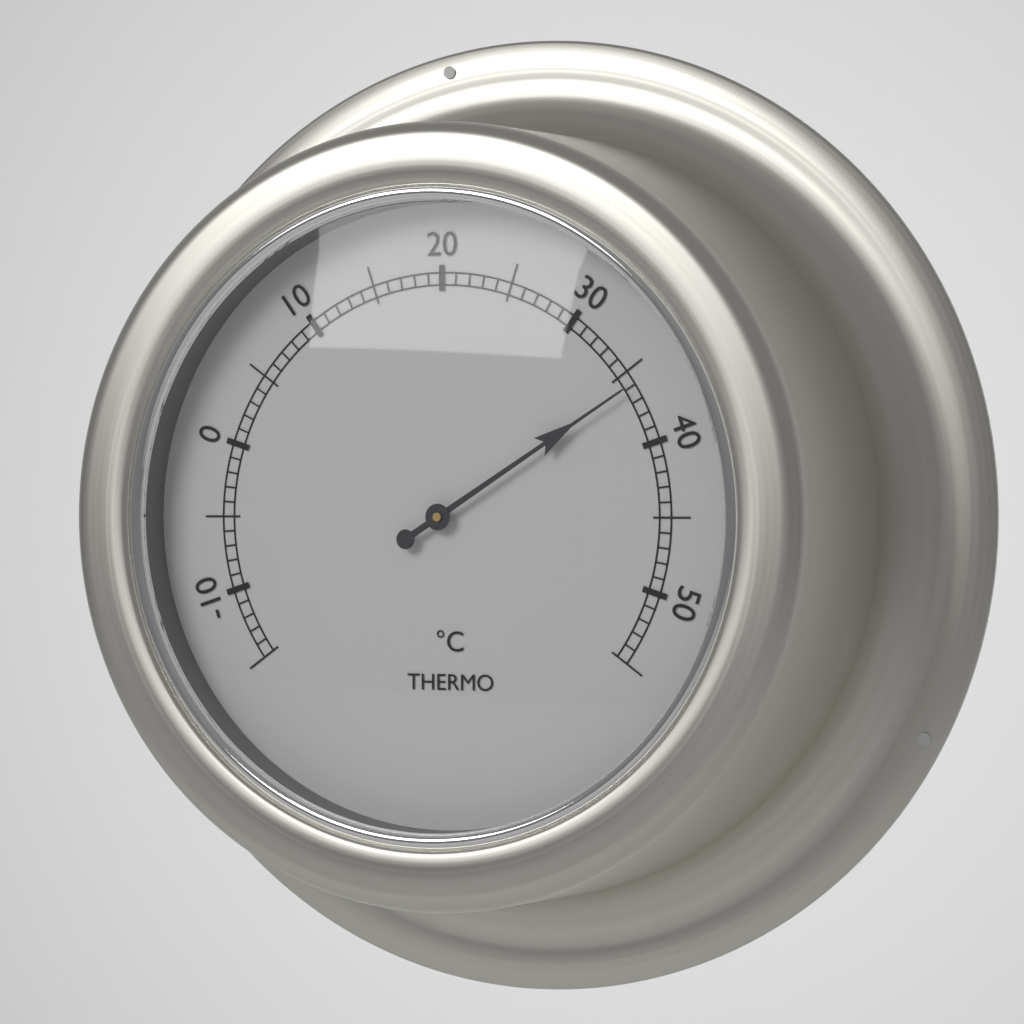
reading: 36 °C
